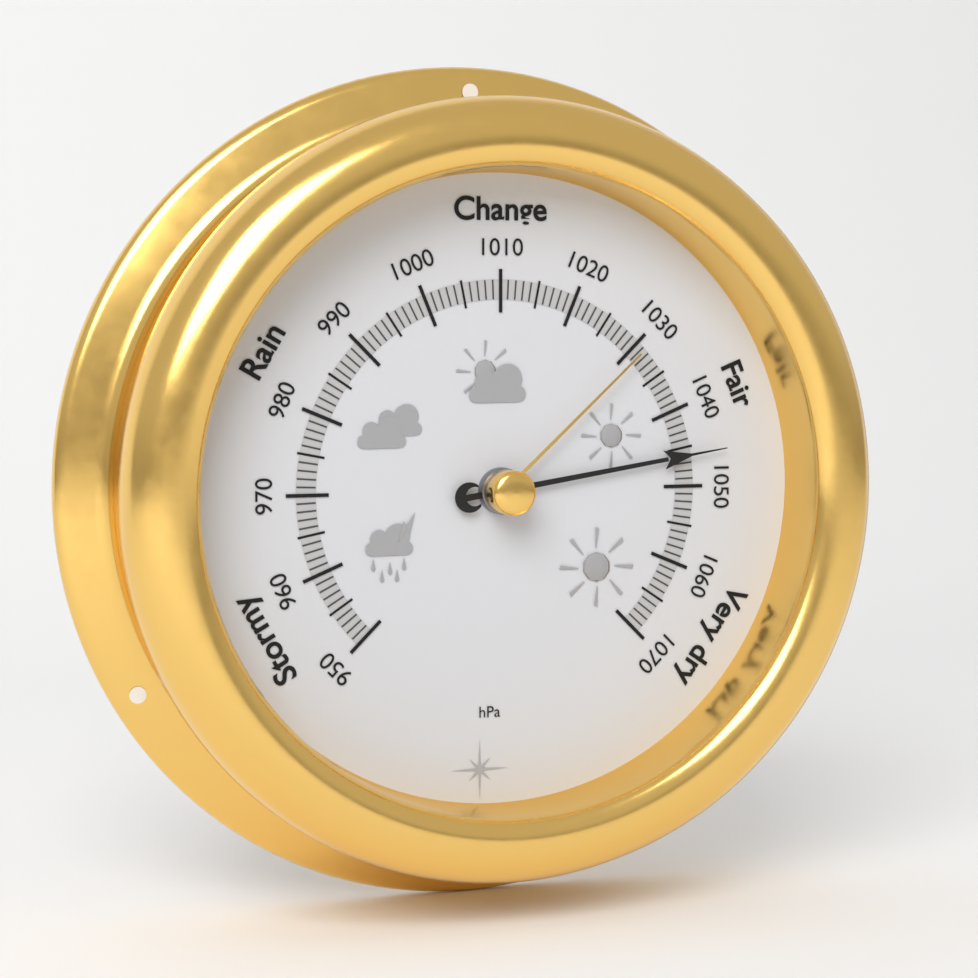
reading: 1046 hPa
